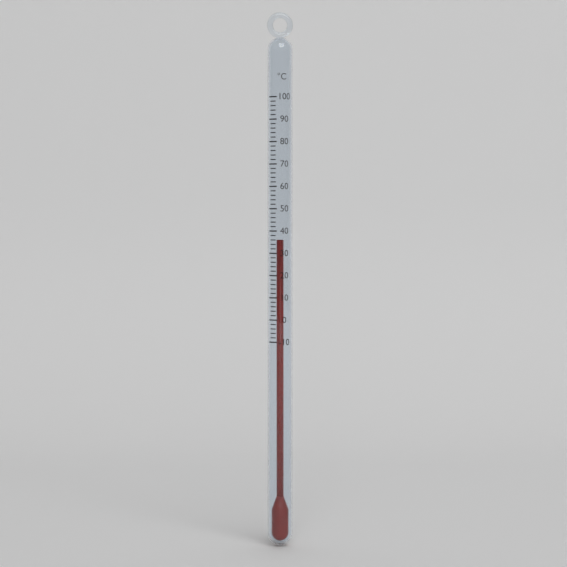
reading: 36 °C
